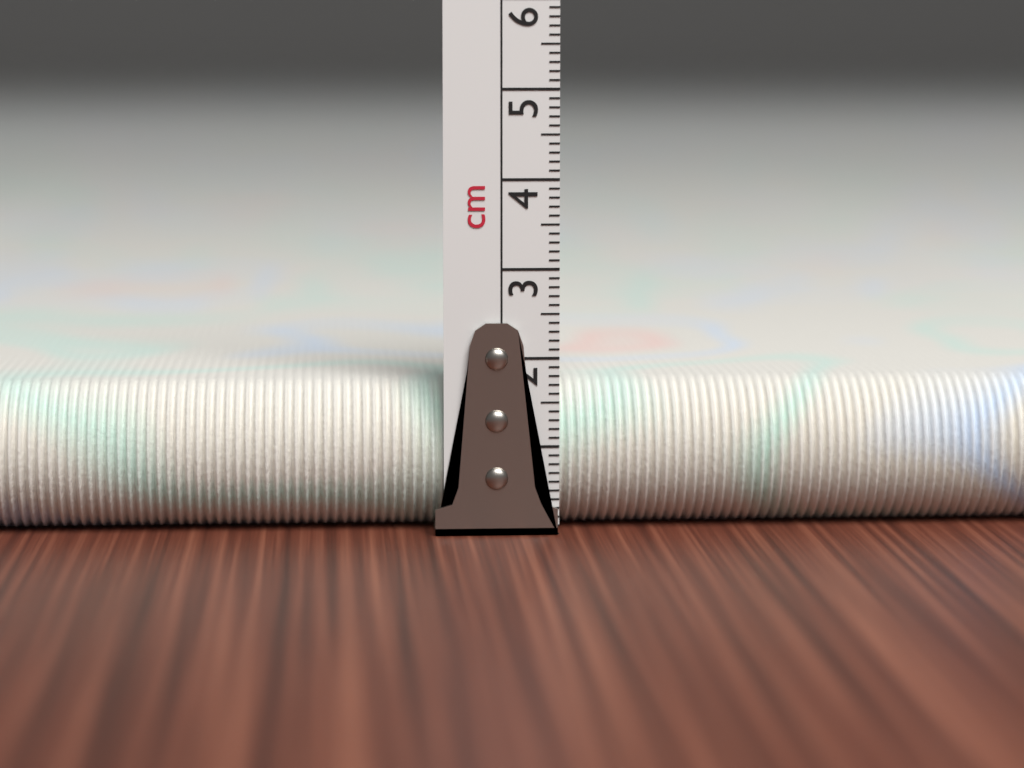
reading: 1.7 cm
